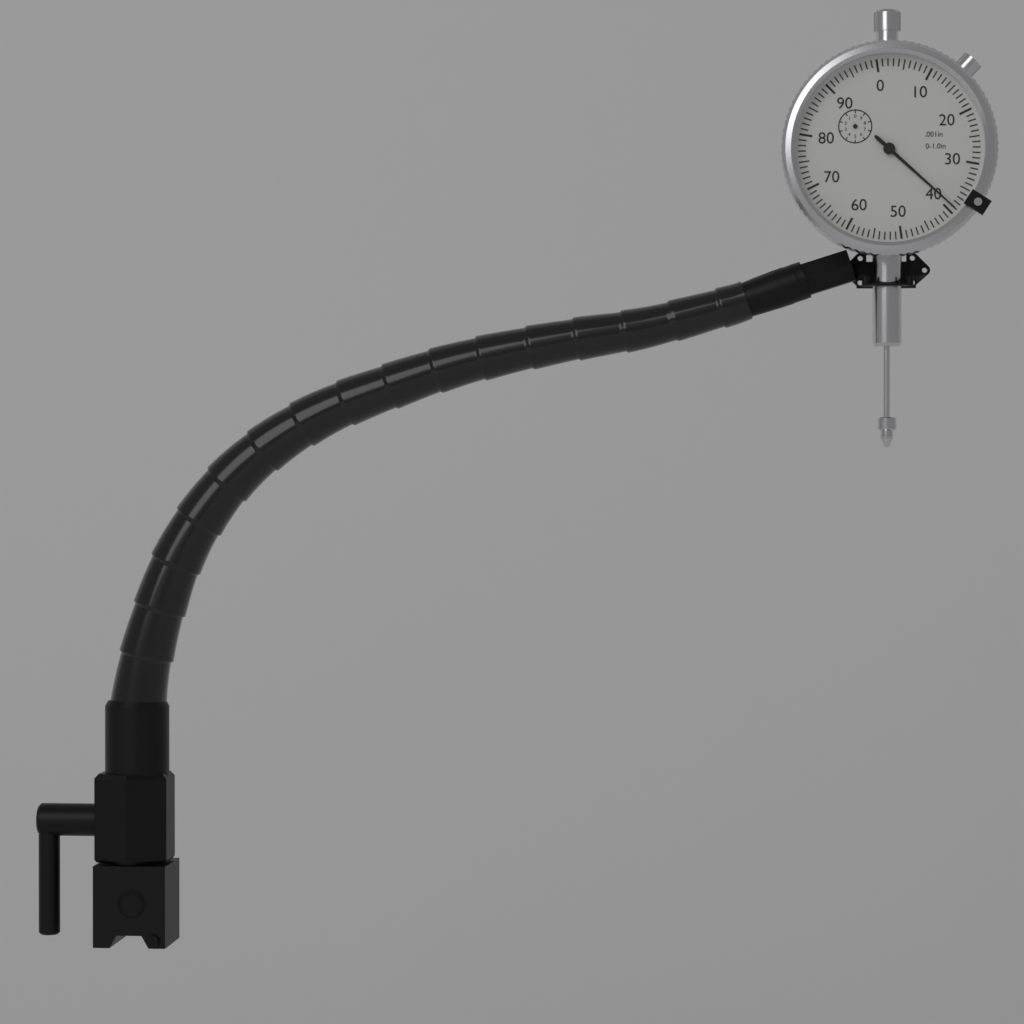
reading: 0.039 in
